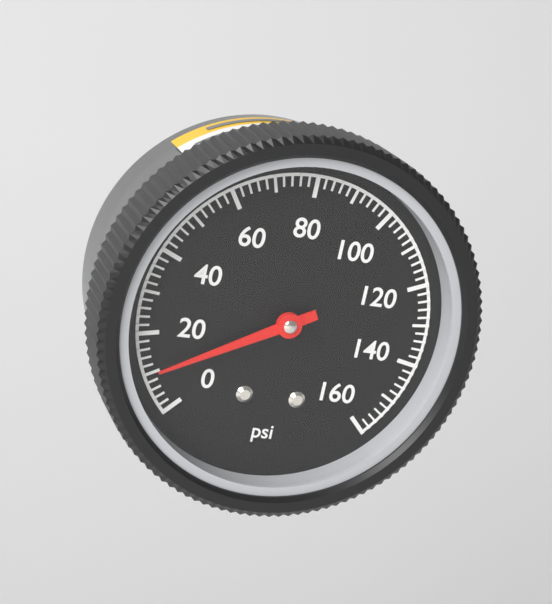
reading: 10 psi
